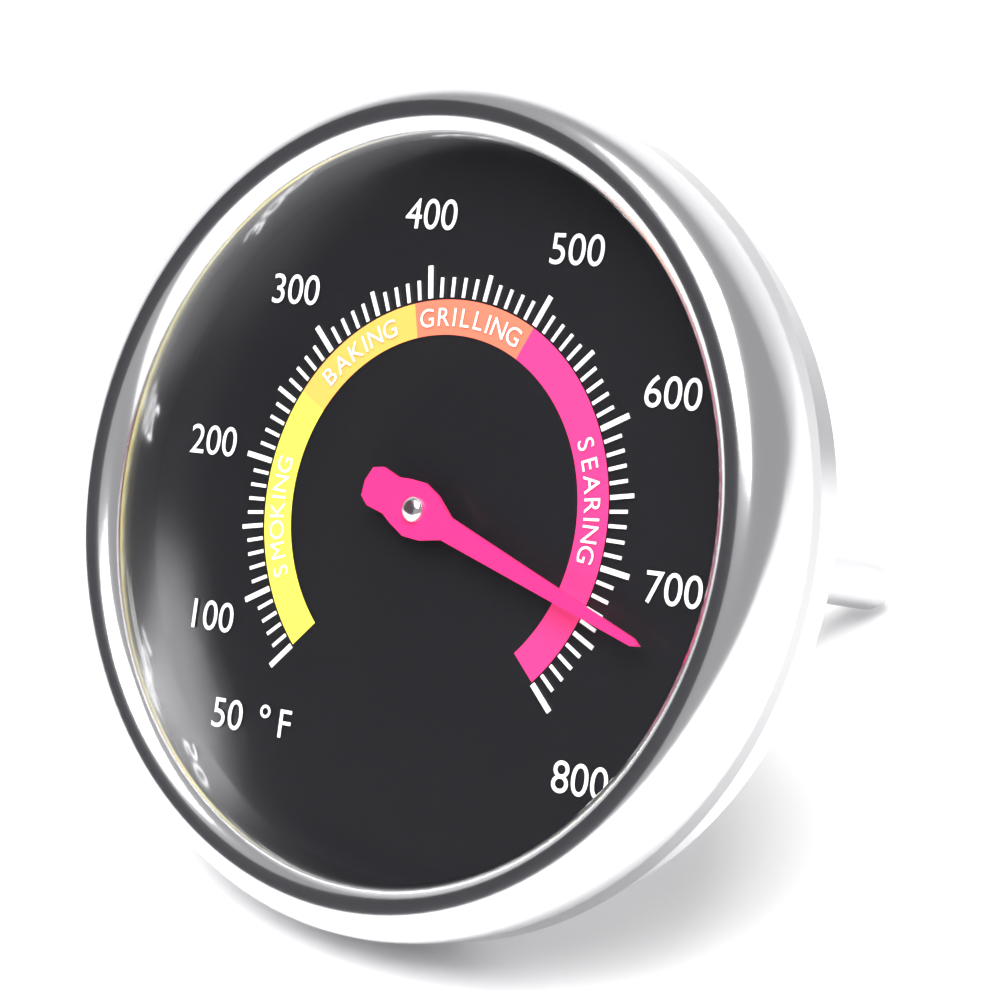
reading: 730 °F
